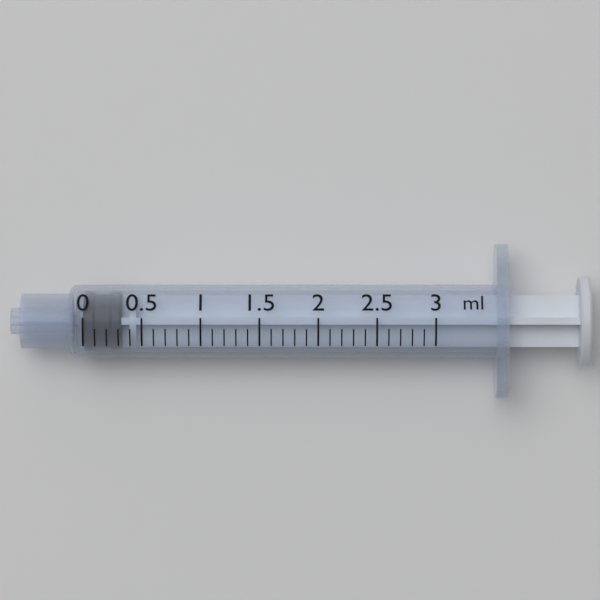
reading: 0.0 ml
